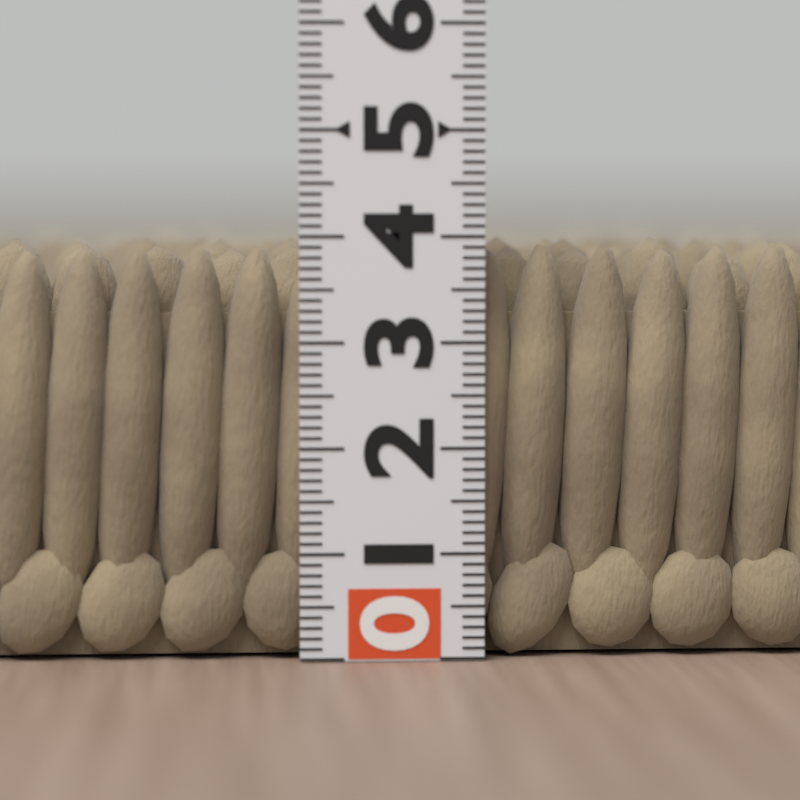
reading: 4.0 (no unit)
